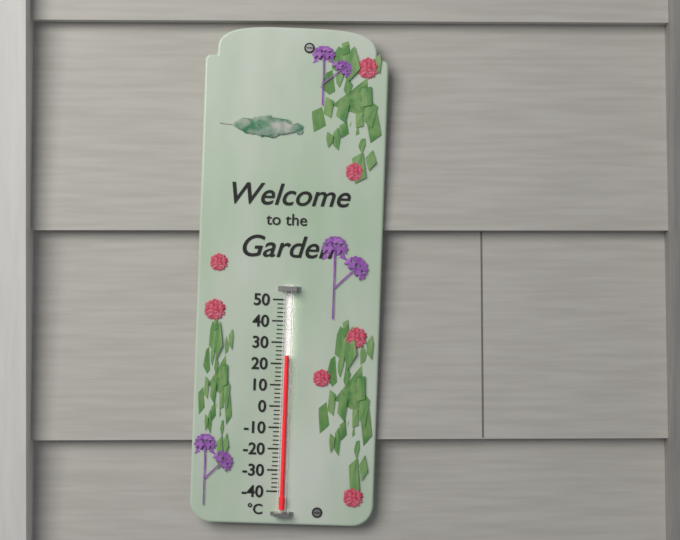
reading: 24 °C
